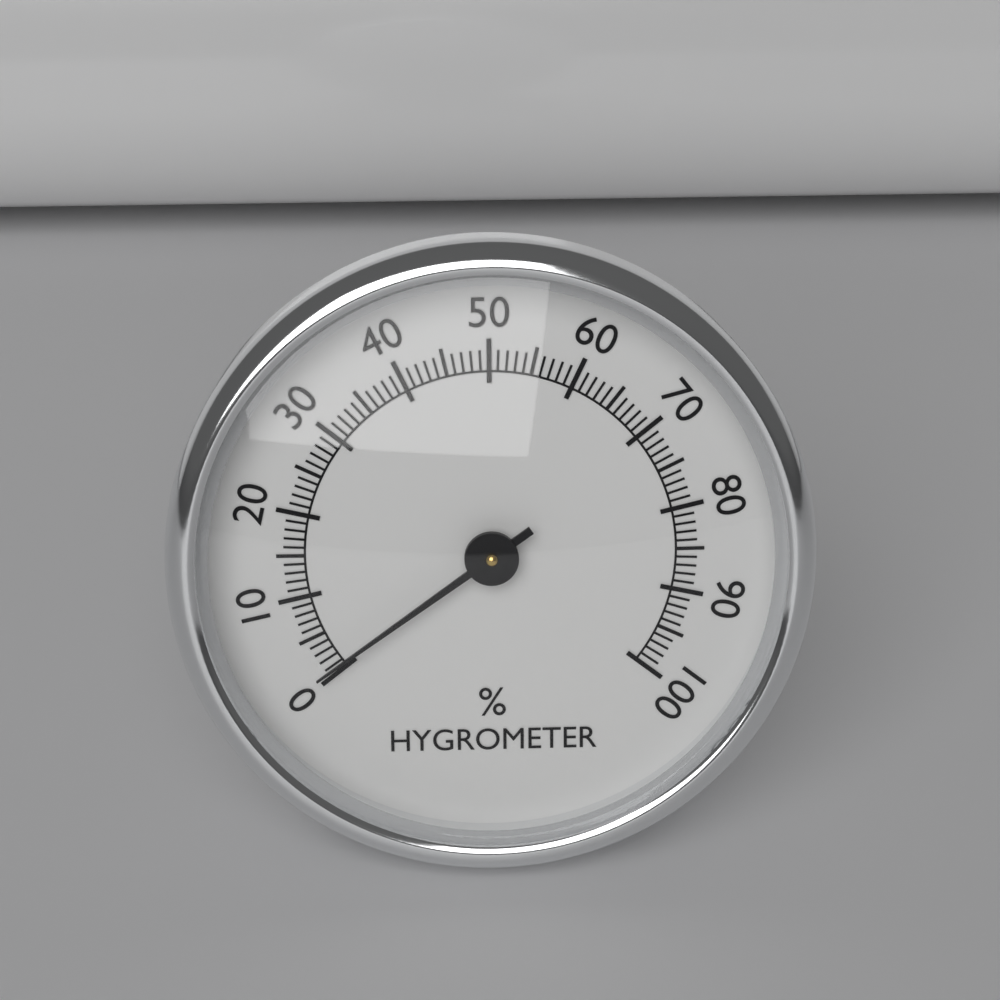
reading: 1 %
